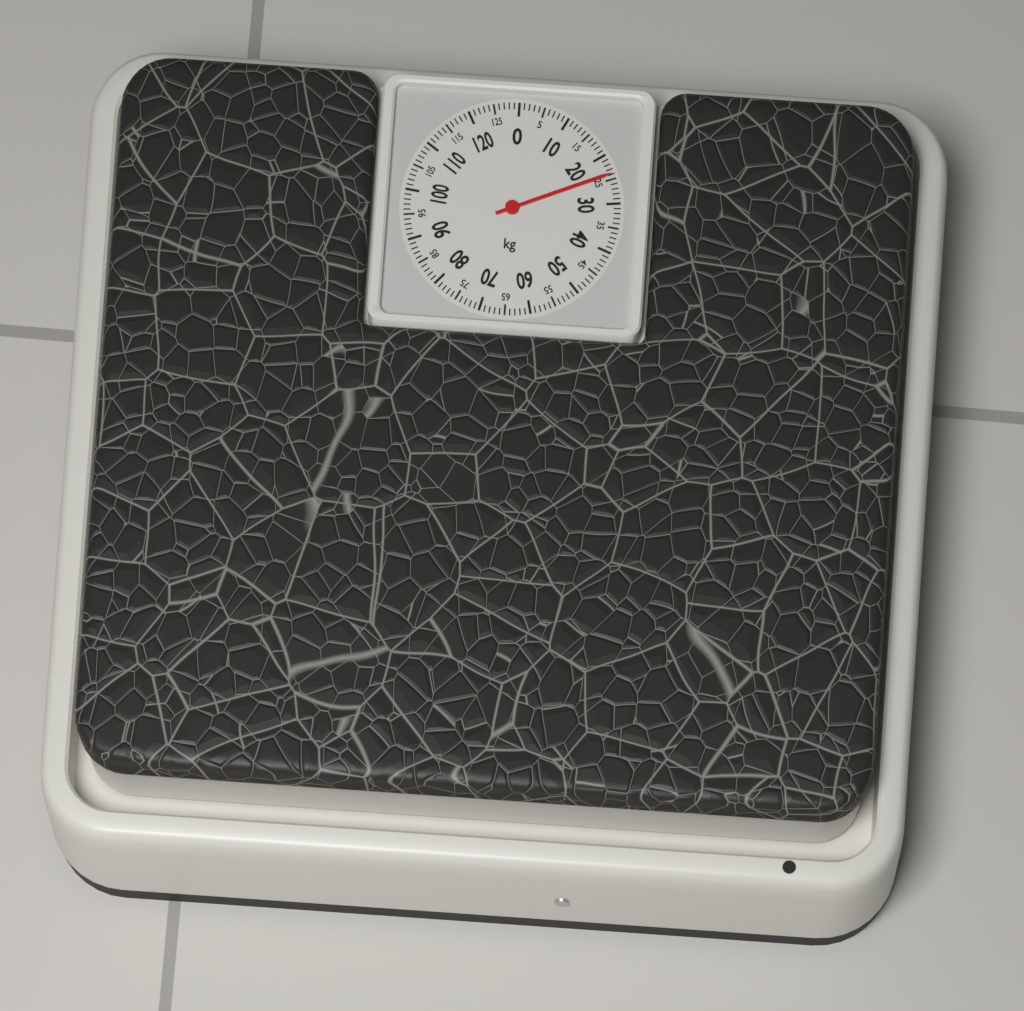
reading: 24 kg
